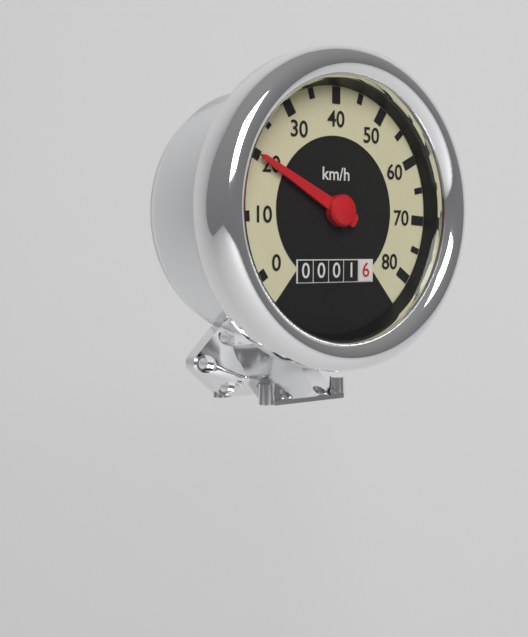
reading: 20 km/h
